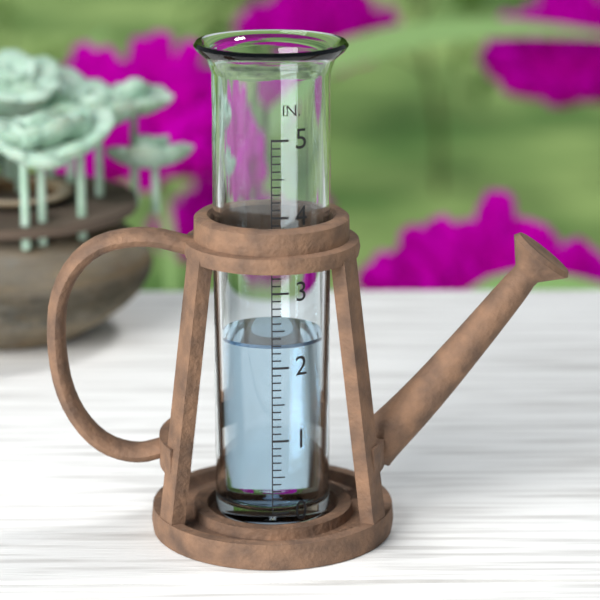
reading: 2.3 in
